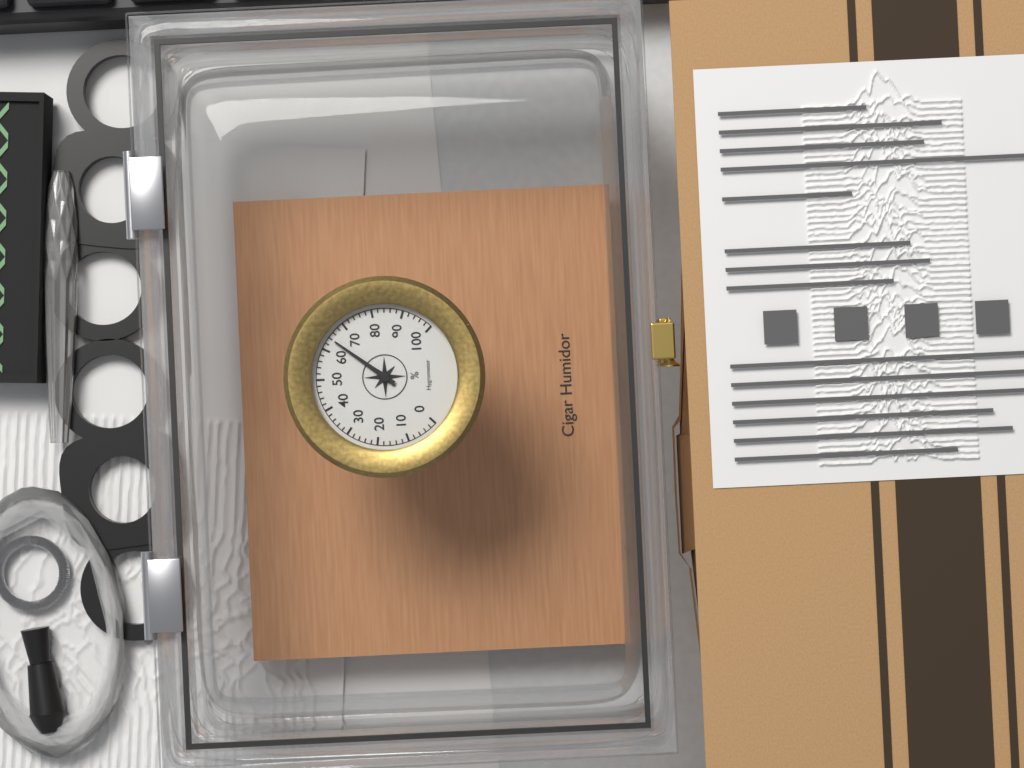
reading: 64 %
